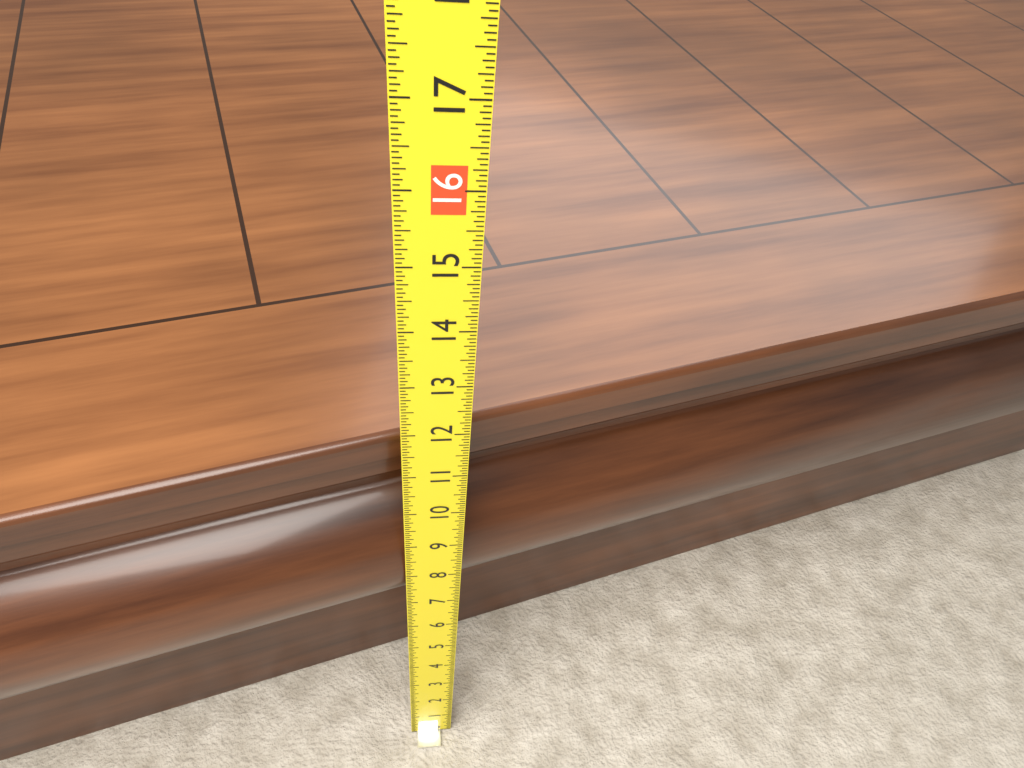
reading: 11.4375 (no unit)
